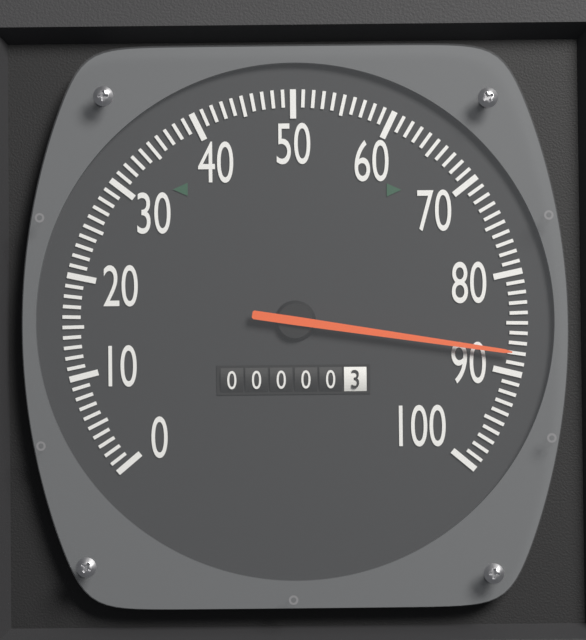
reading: 88 (no unit)
